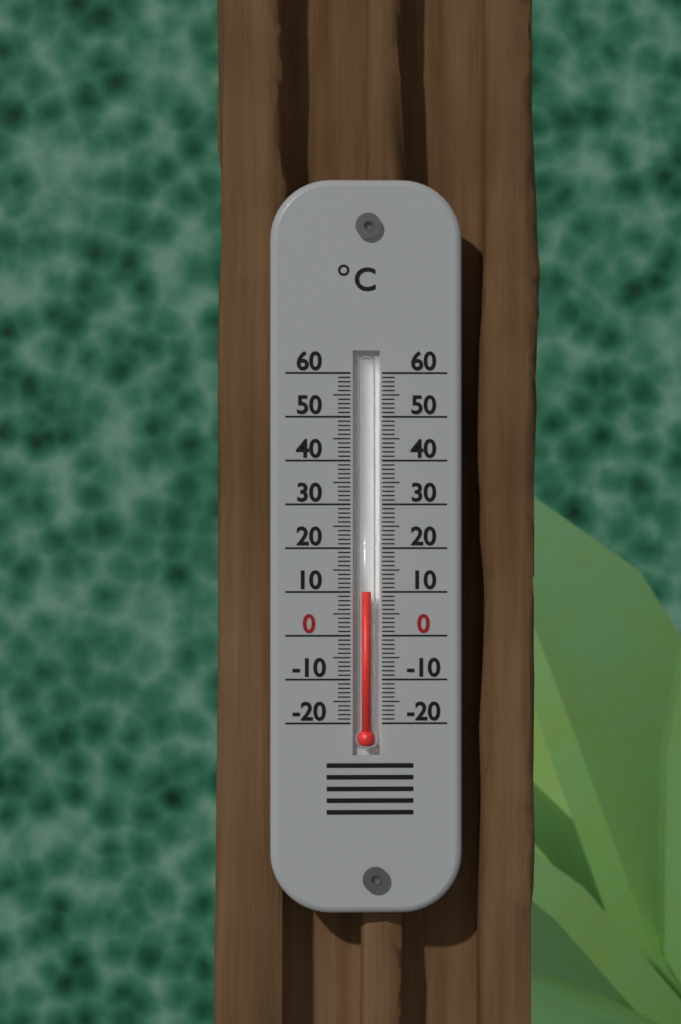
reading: 10 °C
